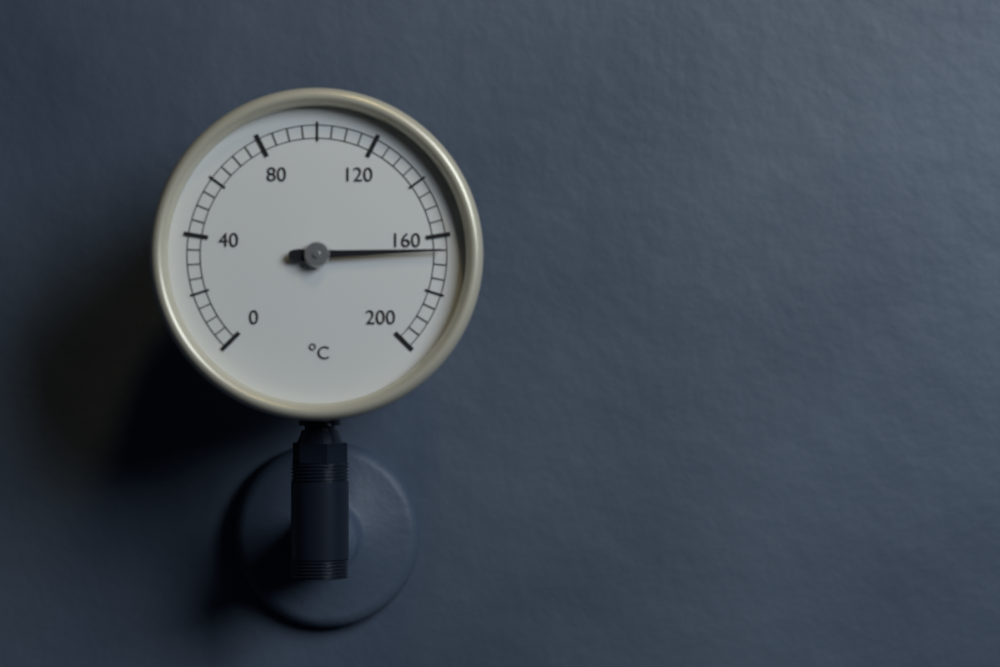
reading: 165 °C
